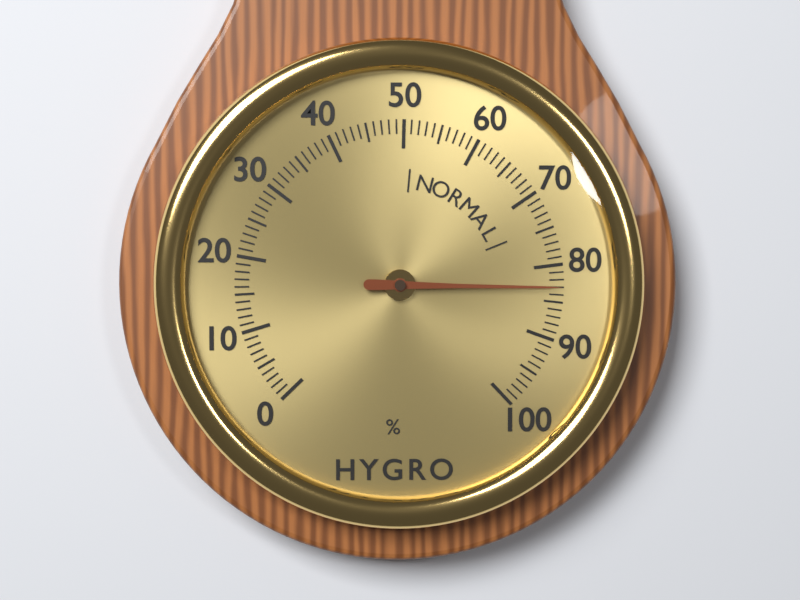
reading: 83 %
